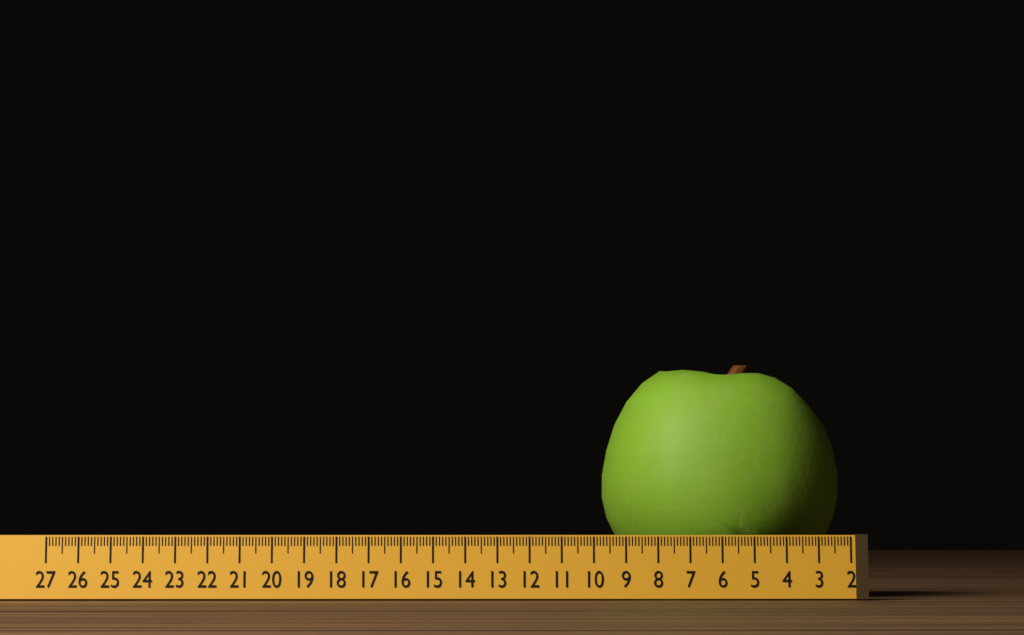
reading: 9.6 (no unit)
